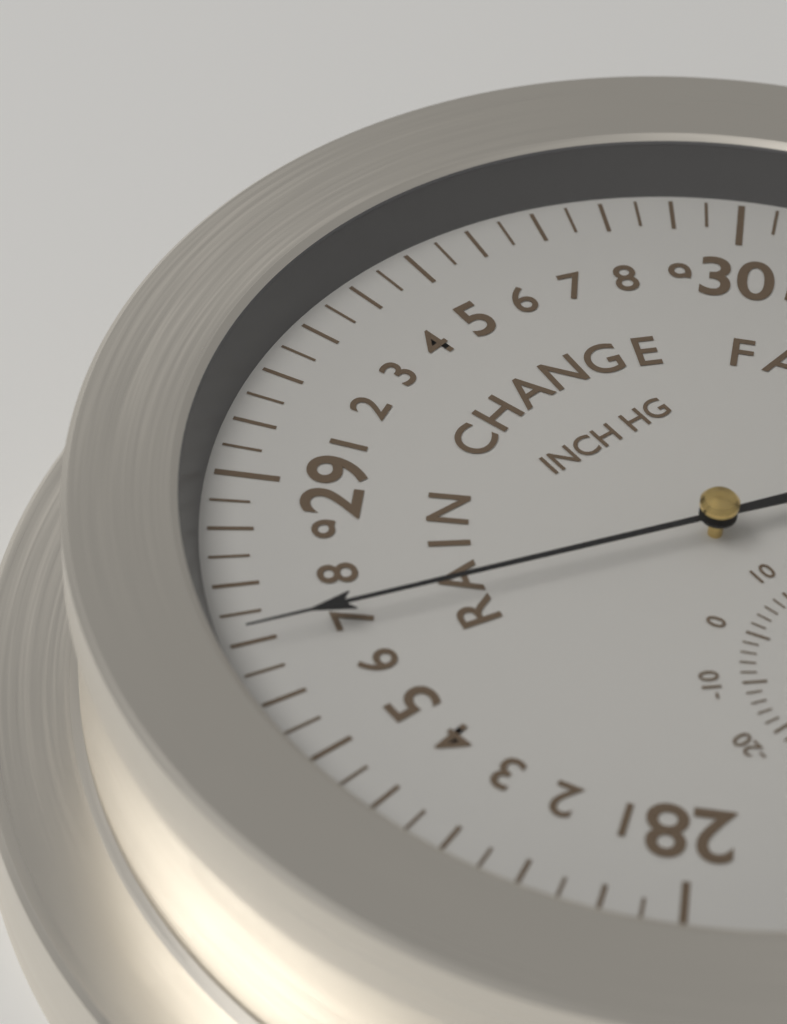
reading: 28.70 inHg
